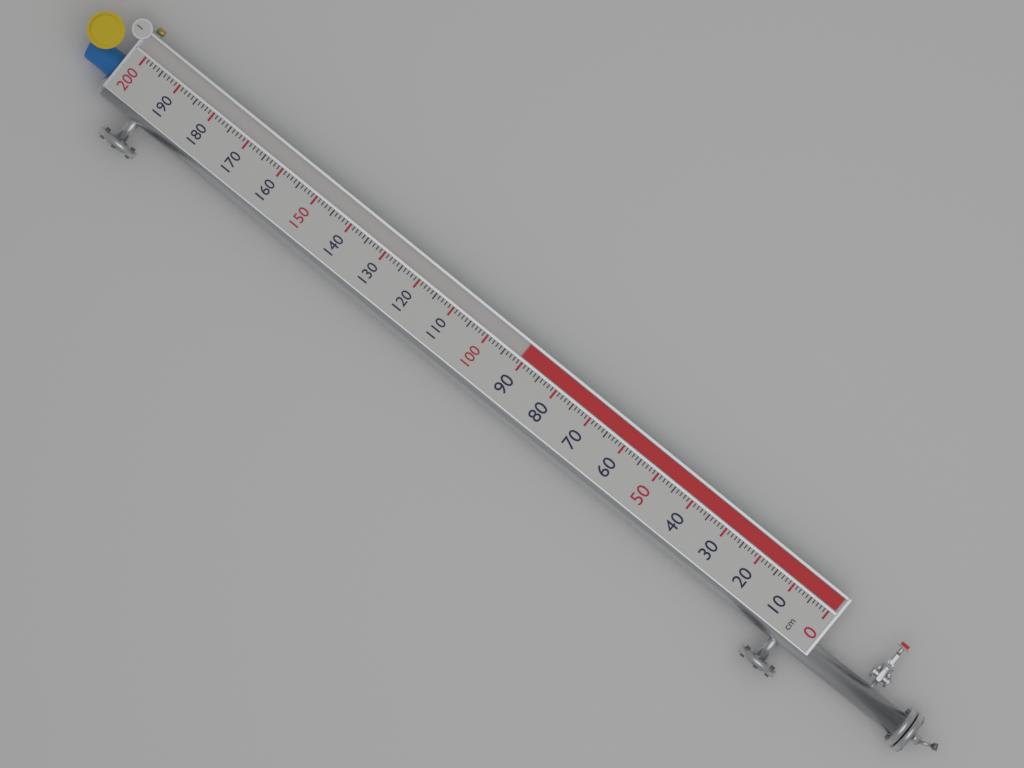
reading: 91 cm
